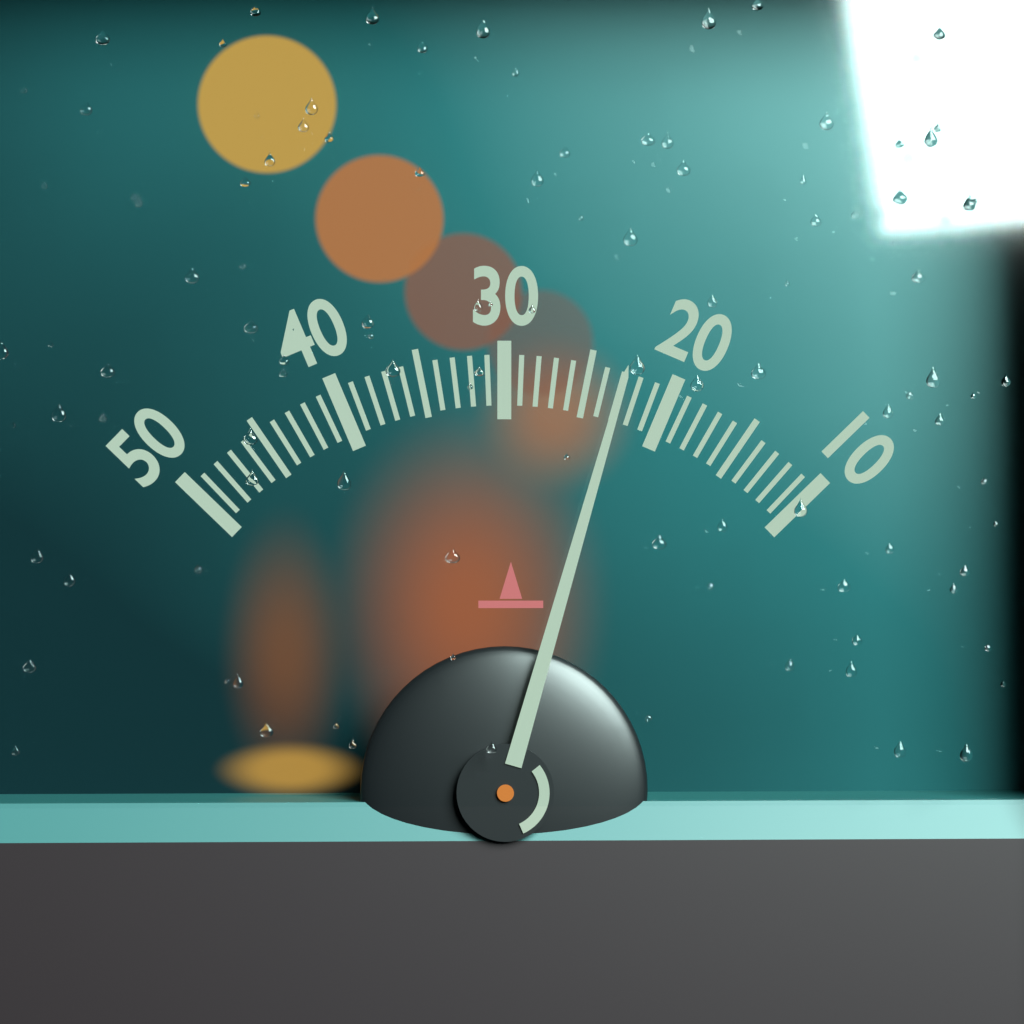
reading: 23 (no unit)
